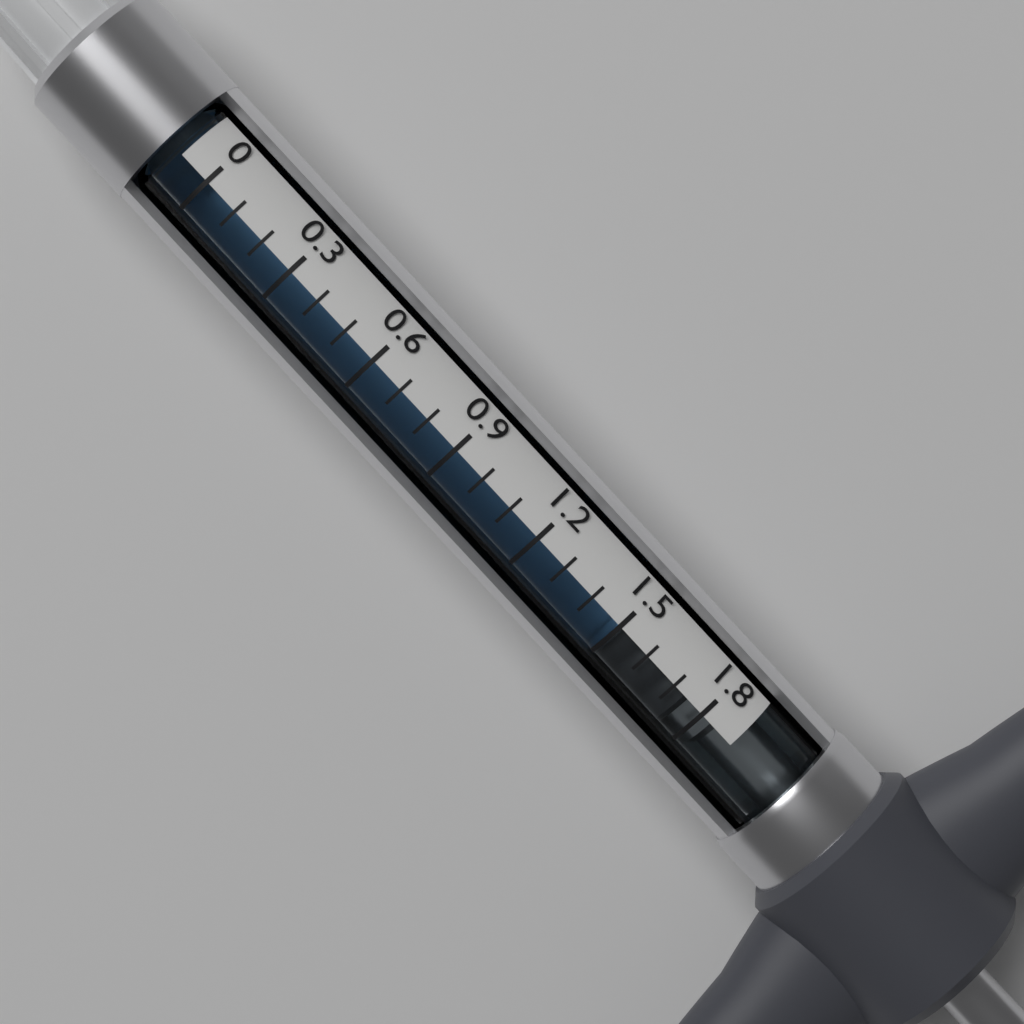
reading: 1.5 (no unit)
